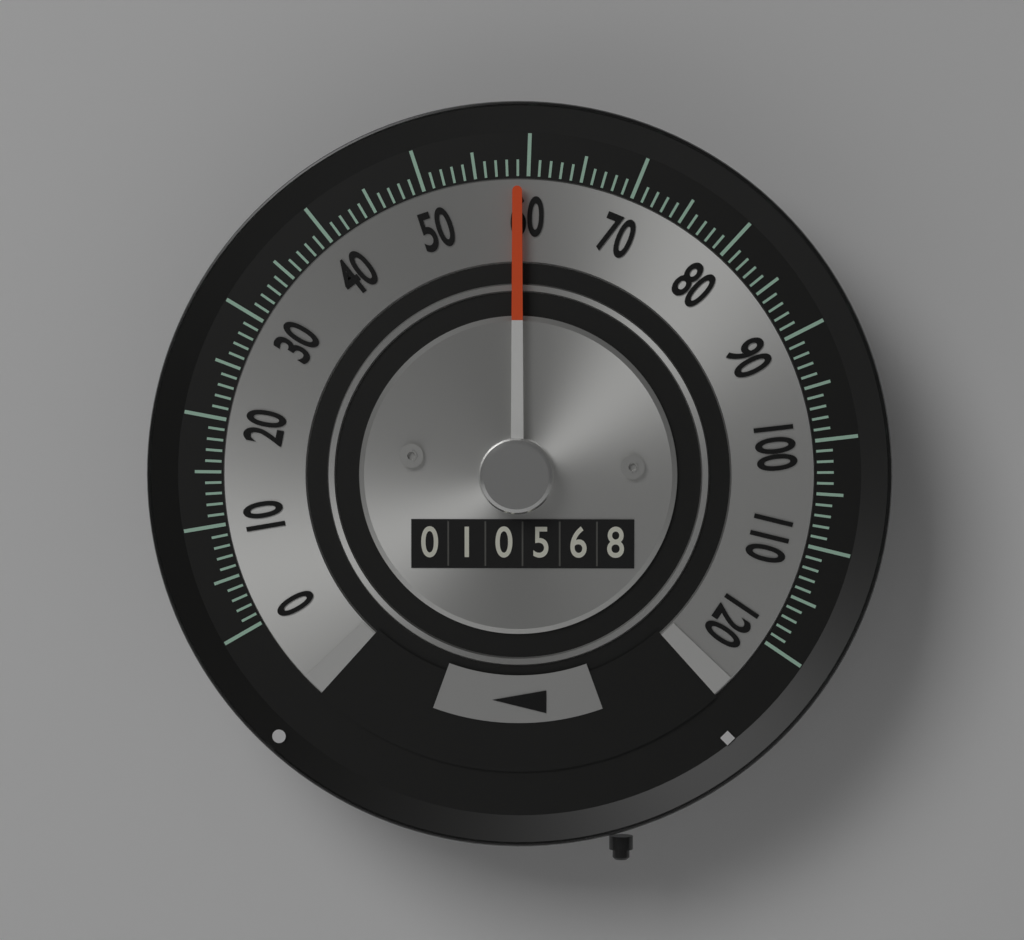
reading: 59 (no unit)
